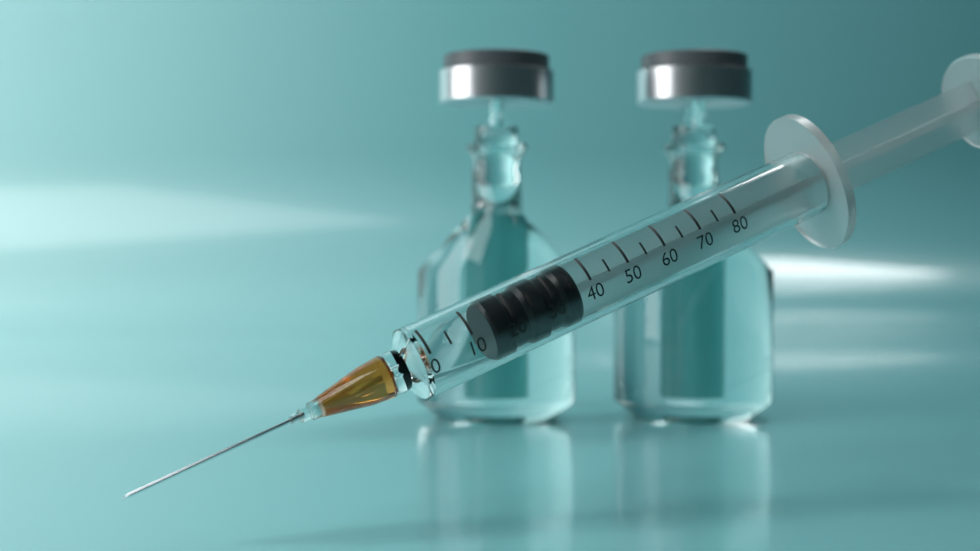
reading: 15 (no unit)
